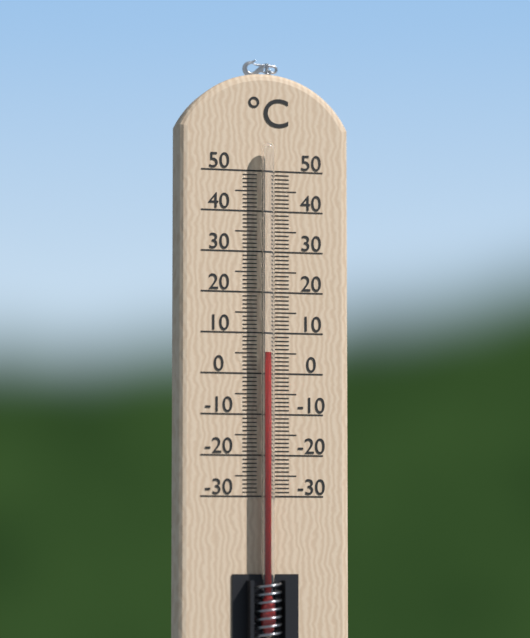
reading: 5 °C
